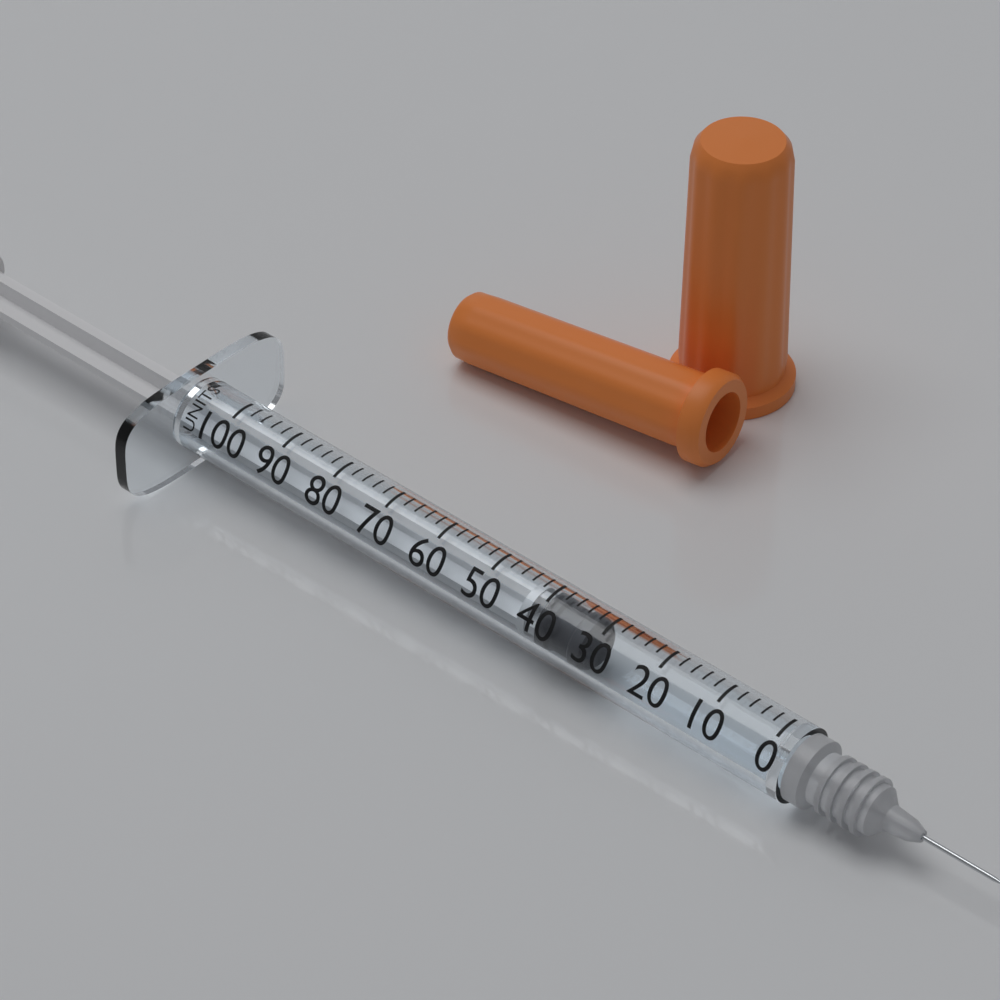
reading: 32 units
